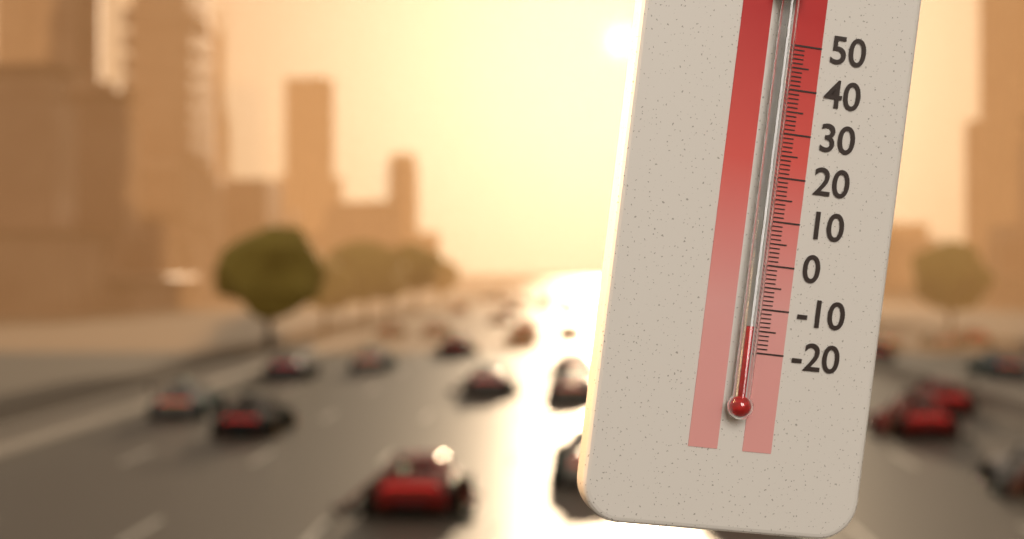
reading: -14 °C
